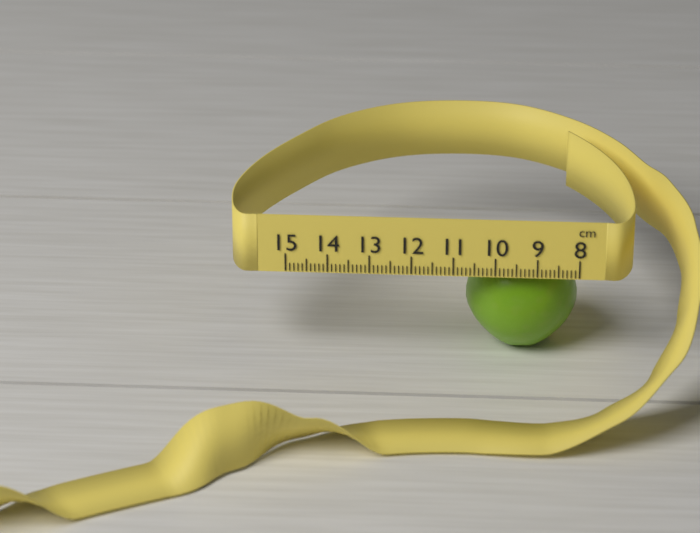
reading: 10.7 cm
